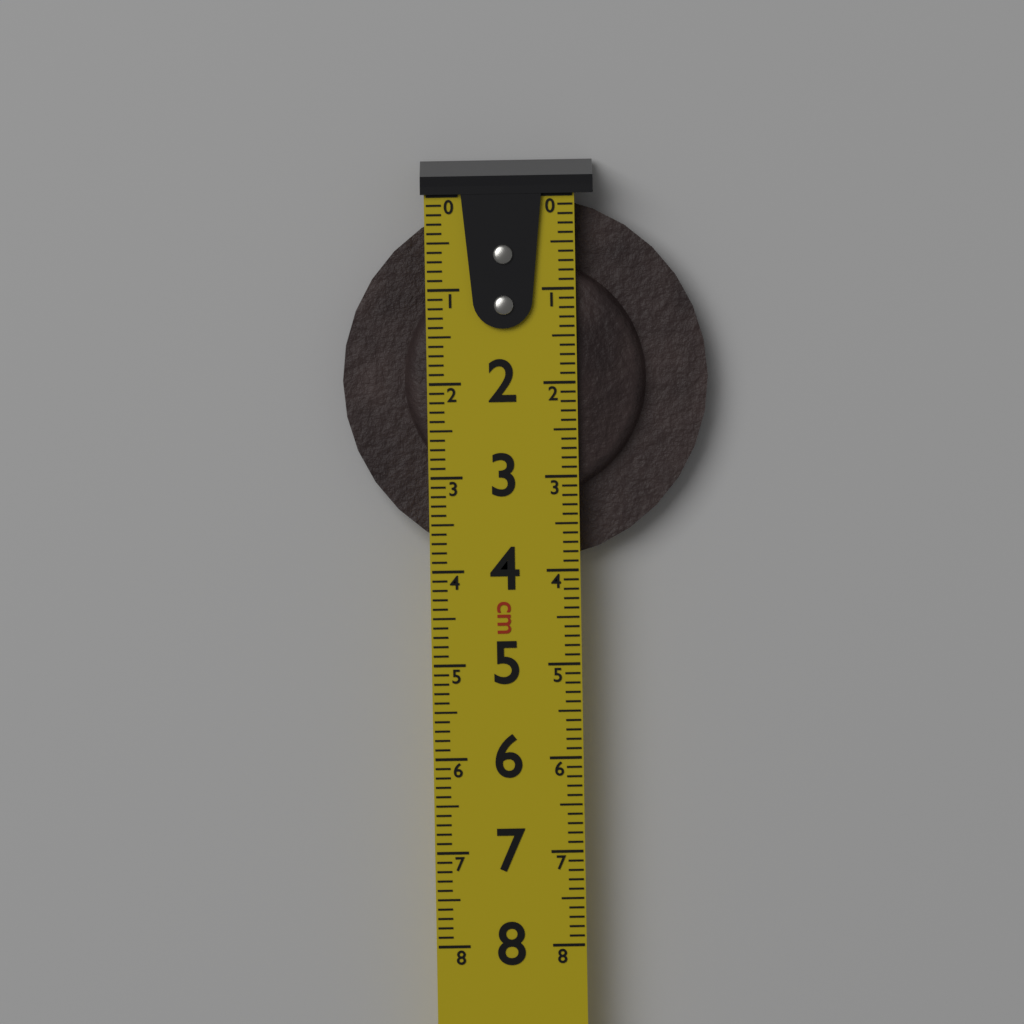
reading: 3.9 cm
